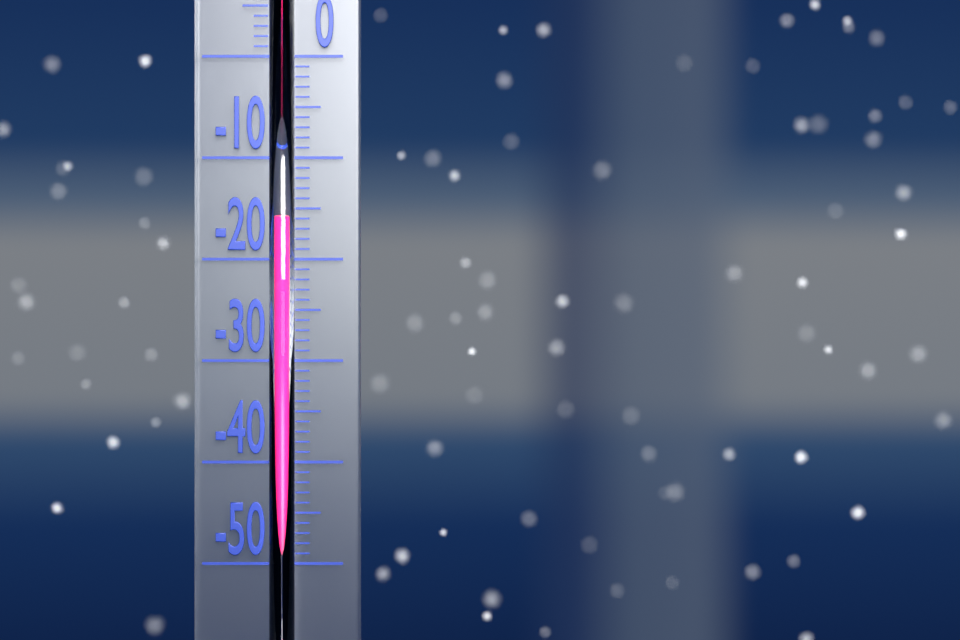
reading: -16 °C
